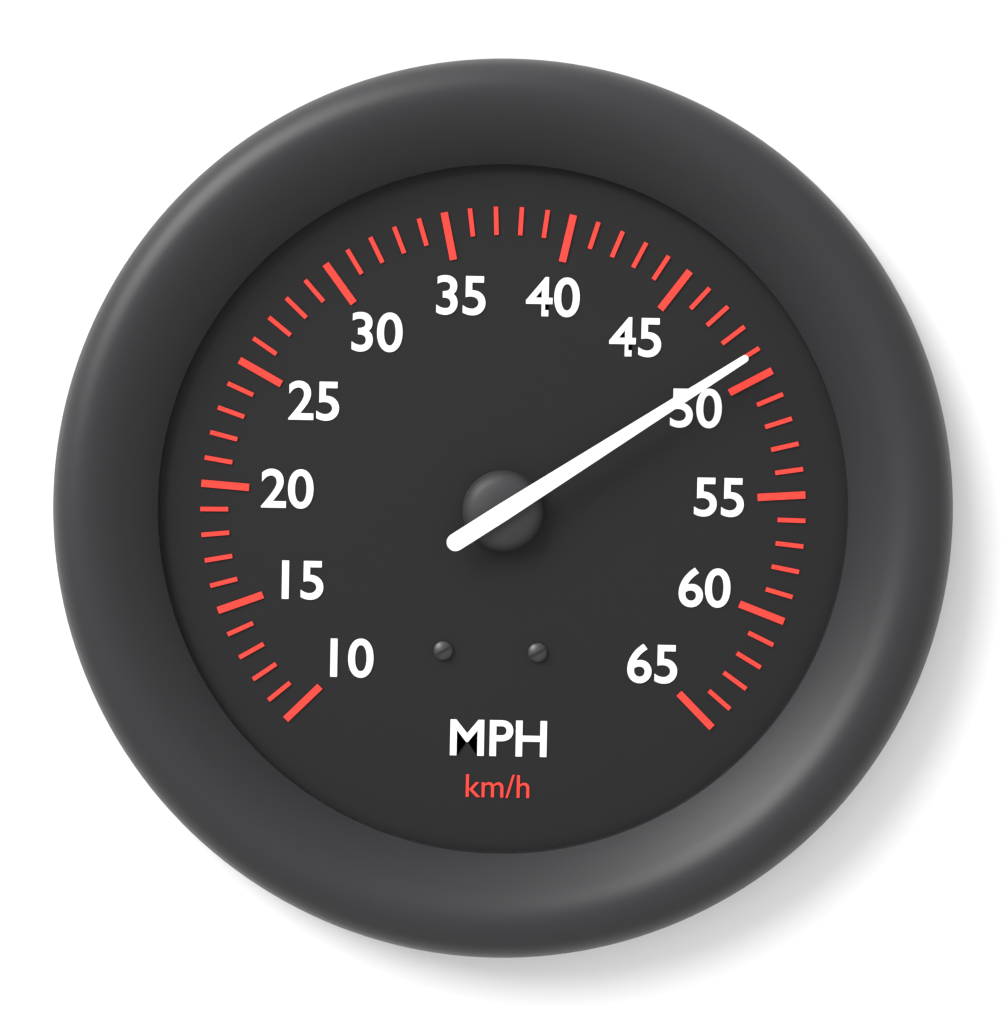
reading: 49 mph
